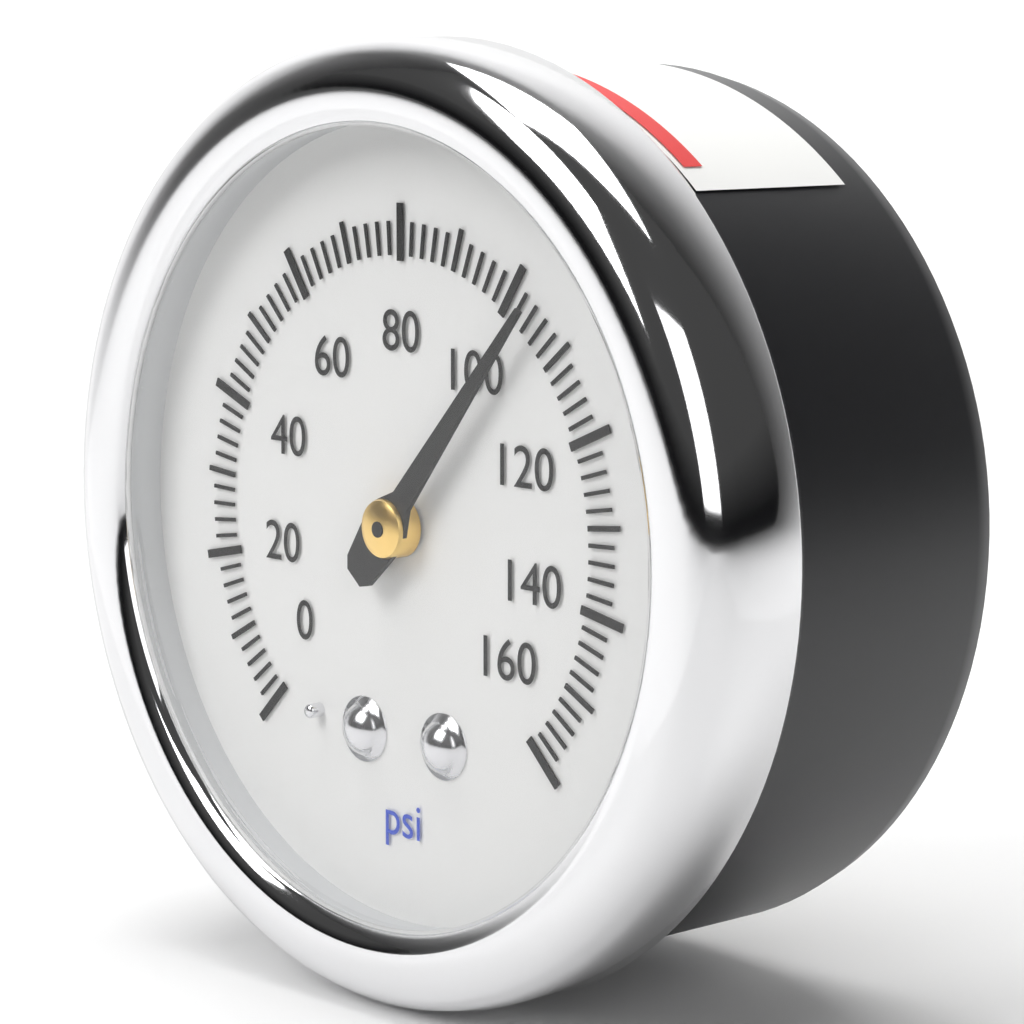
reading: 104 psi
